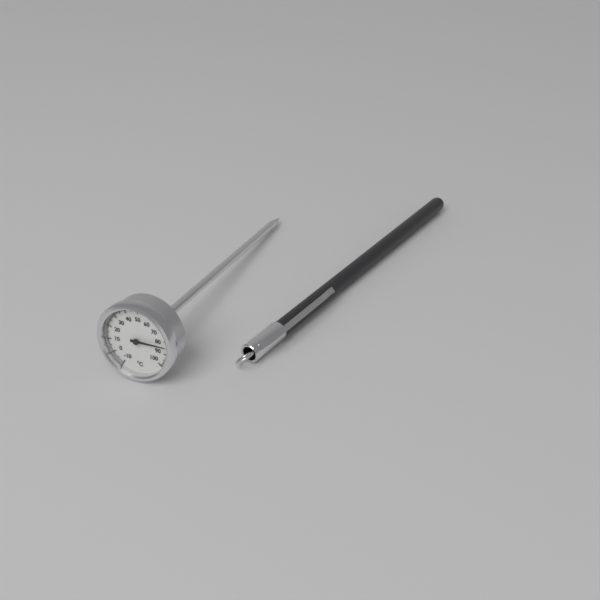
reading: 84 °C
